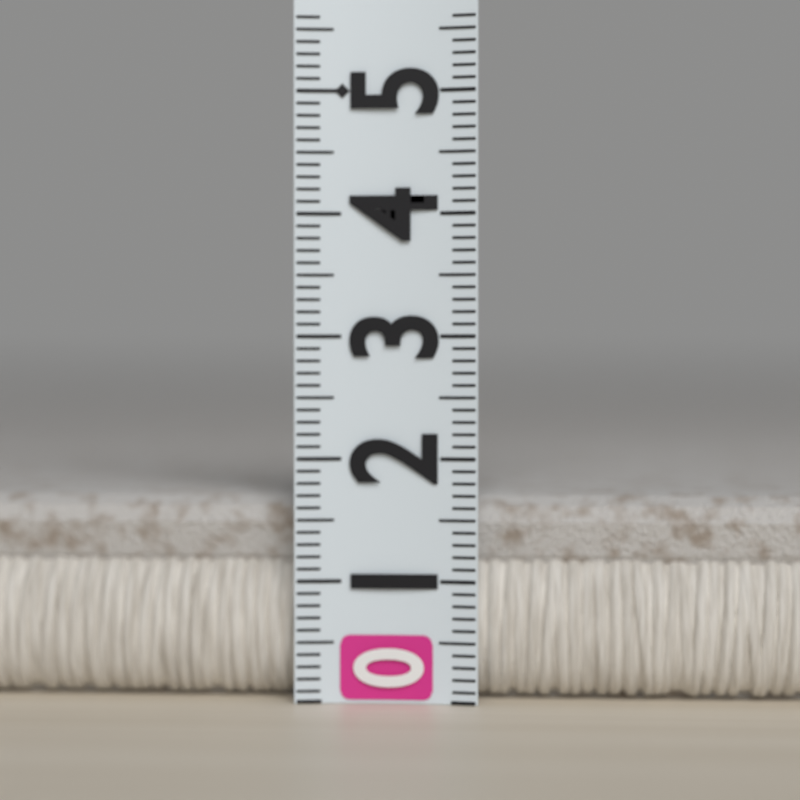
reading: 1.7 (no unit)
